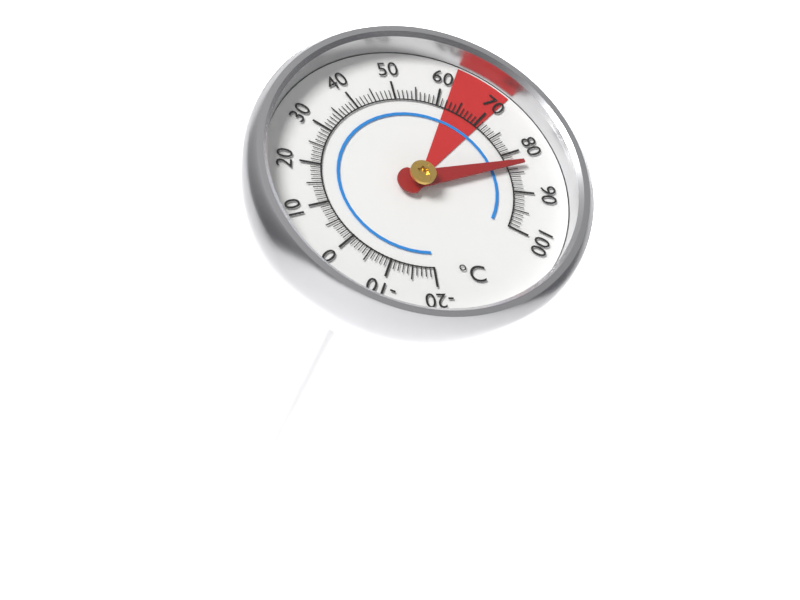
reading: 83 °C
